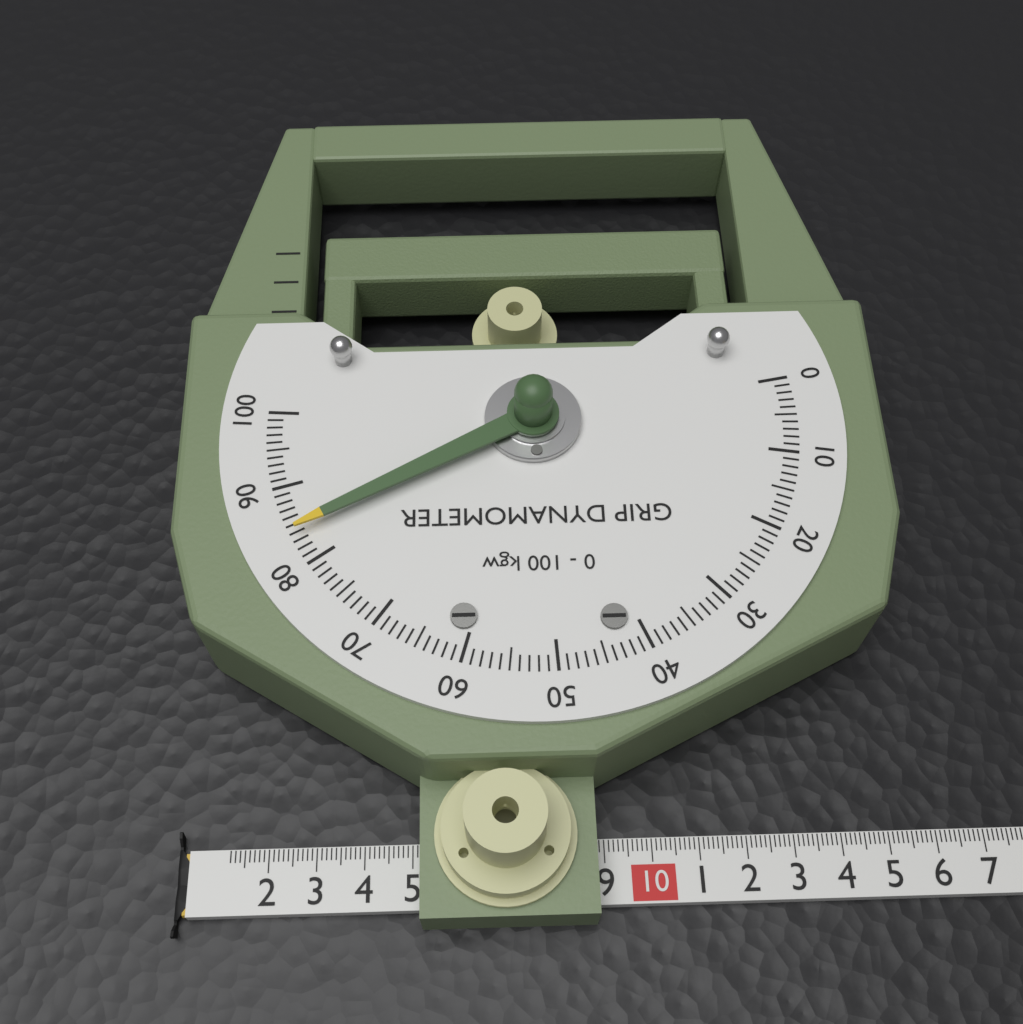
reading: 84 kgw
